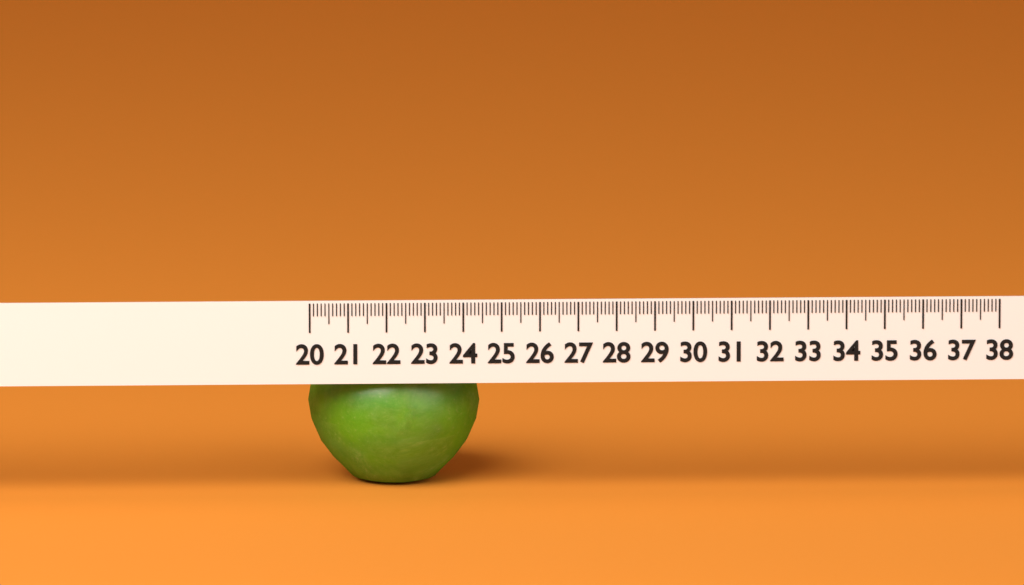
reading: 24.5 (no unit)
